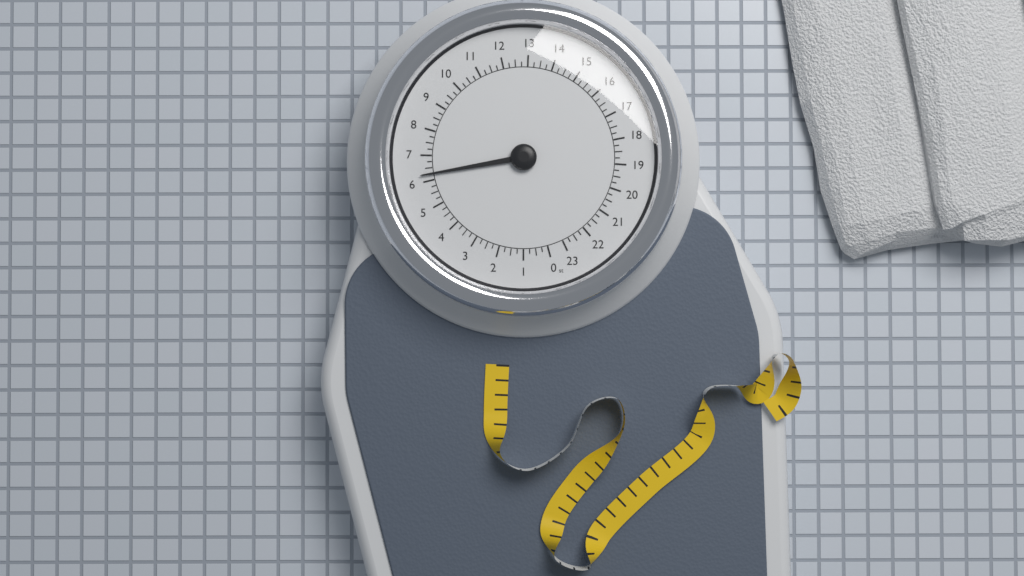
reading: 6.25 st
